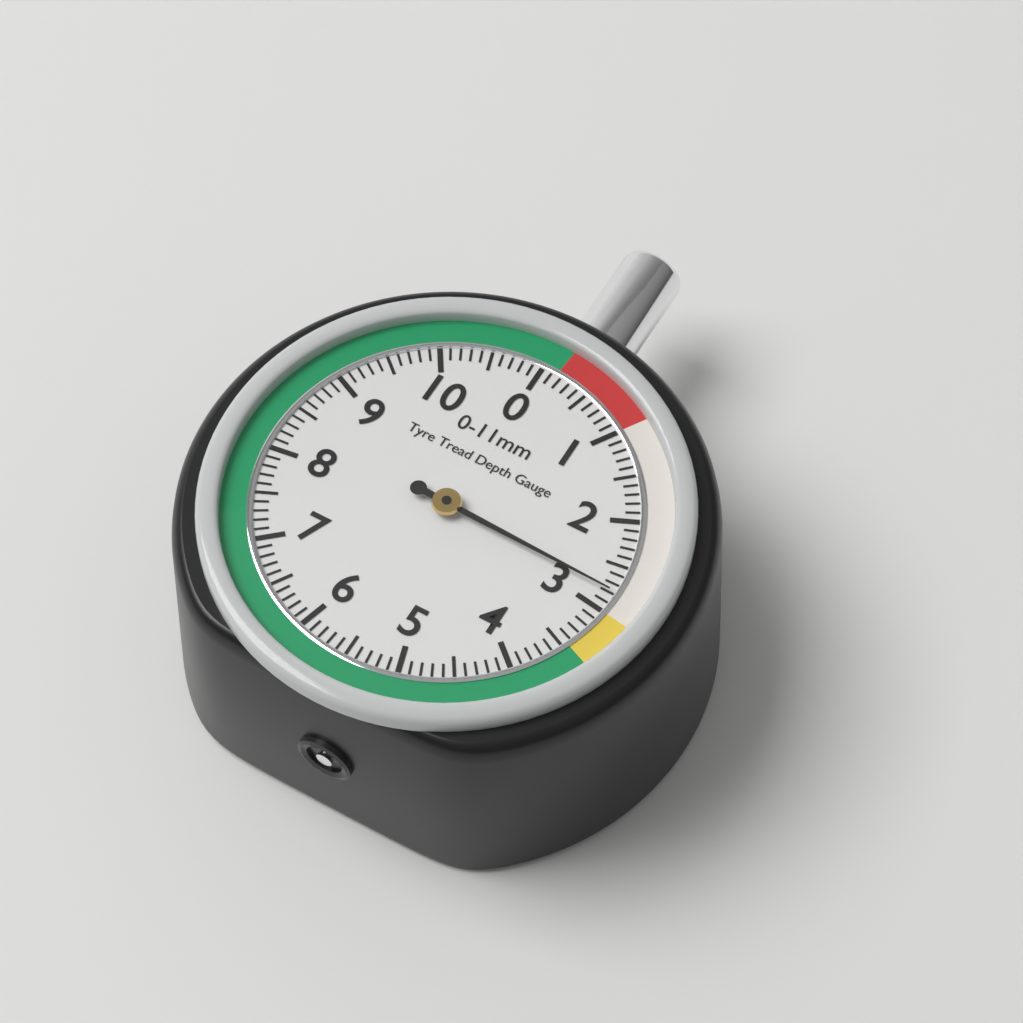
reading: 2.8 mm
